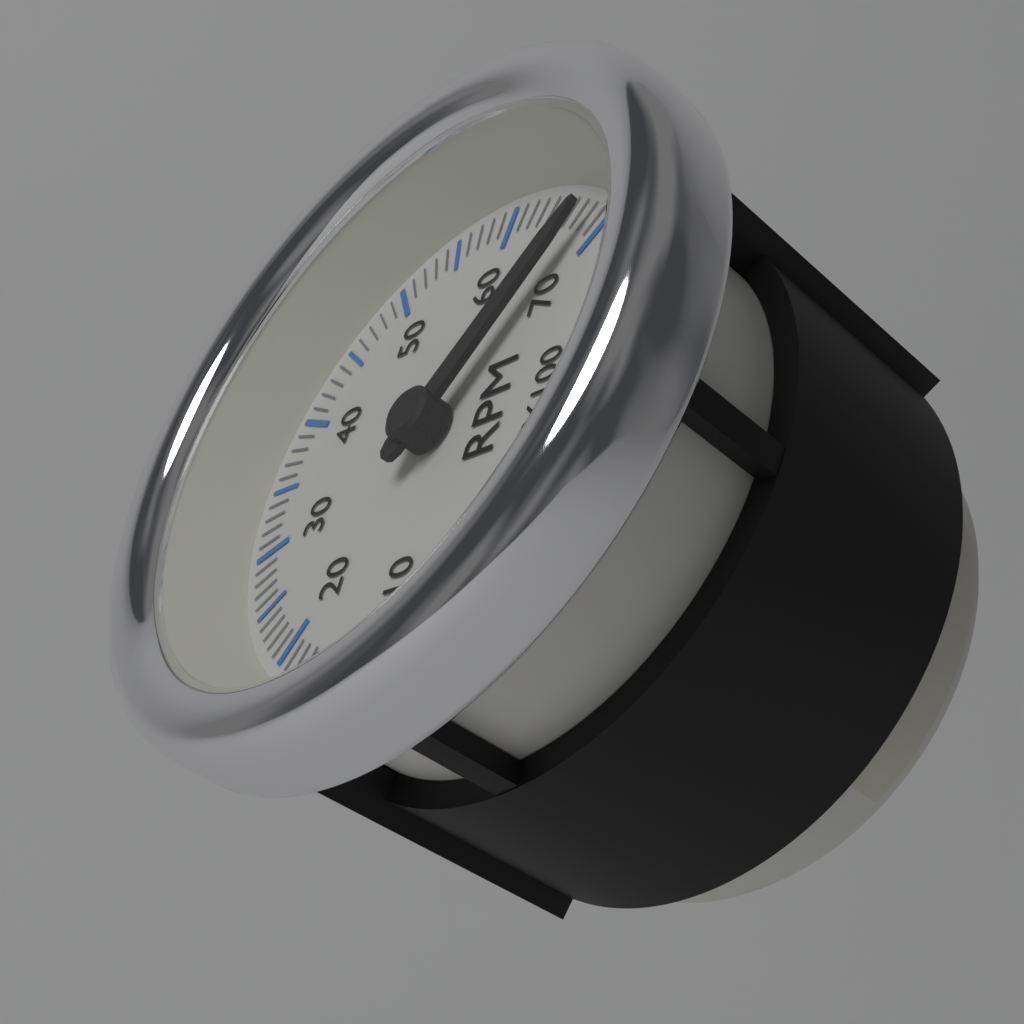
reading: 6800 RPM
